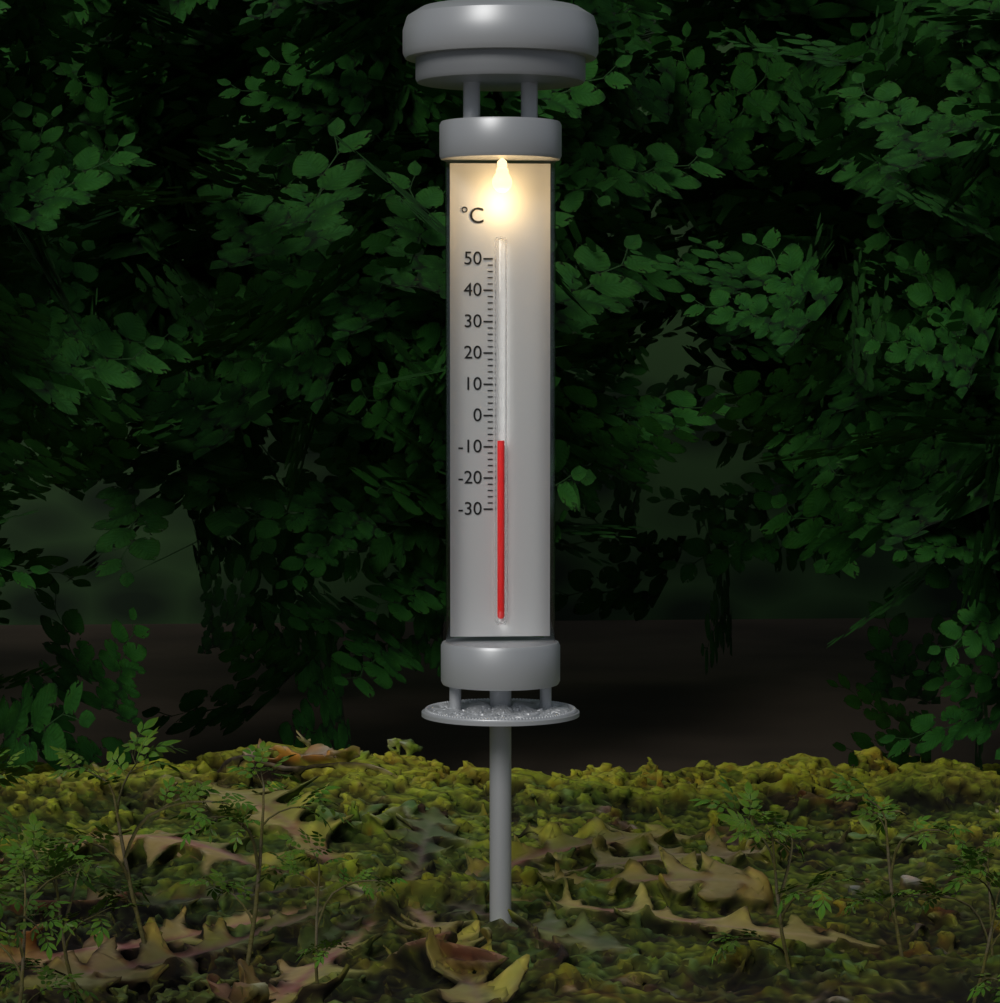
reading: -8 °C
